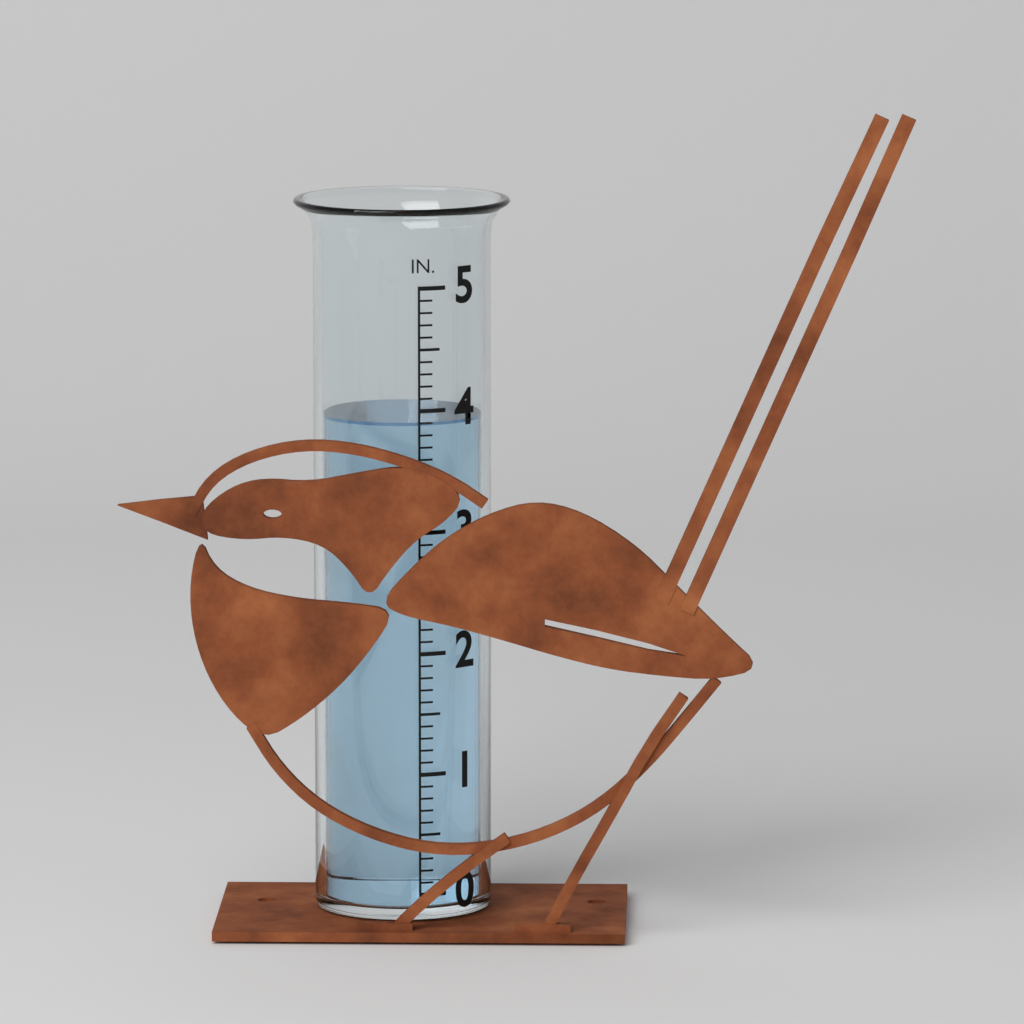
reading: 3.9 in
